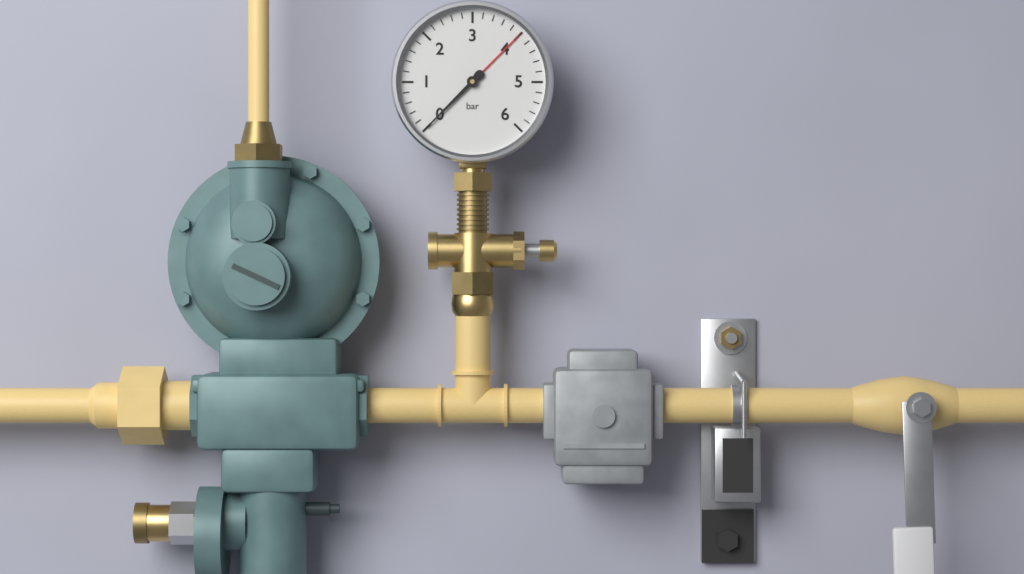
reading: 0.0 bar
